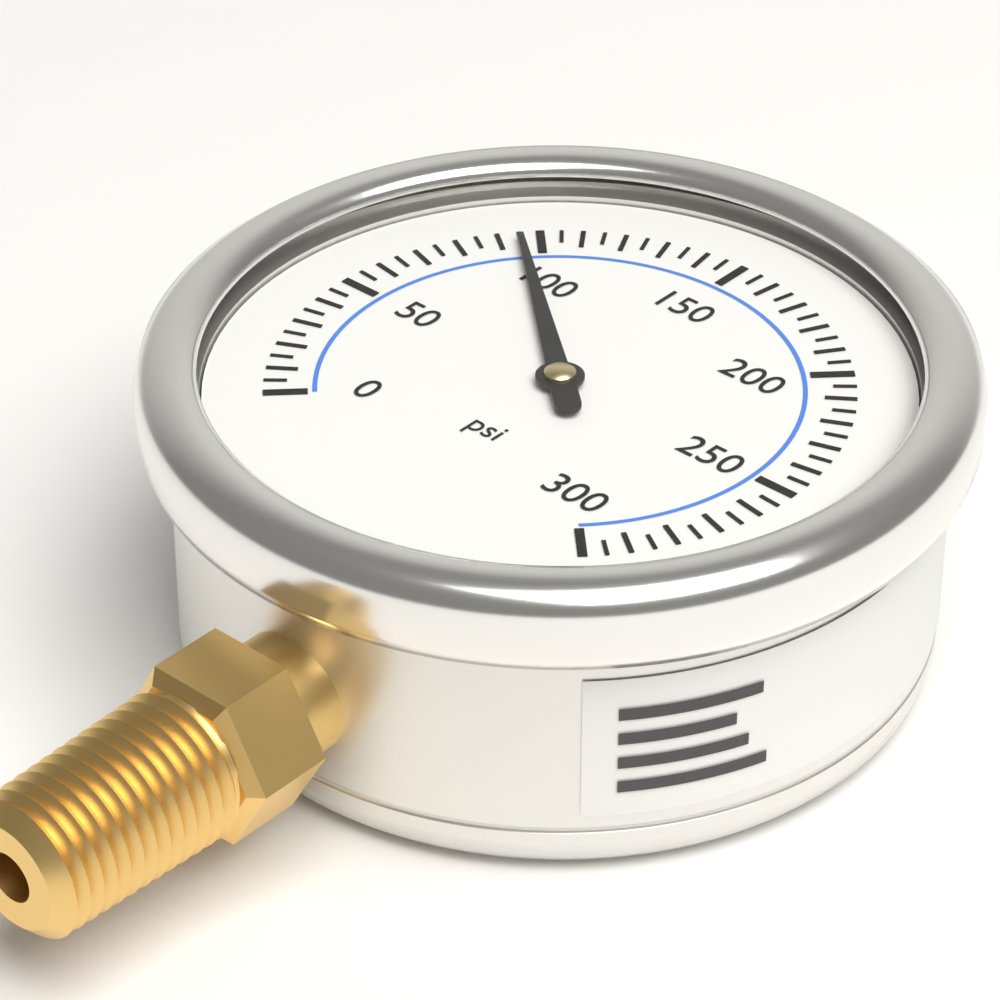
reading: 95 psi
